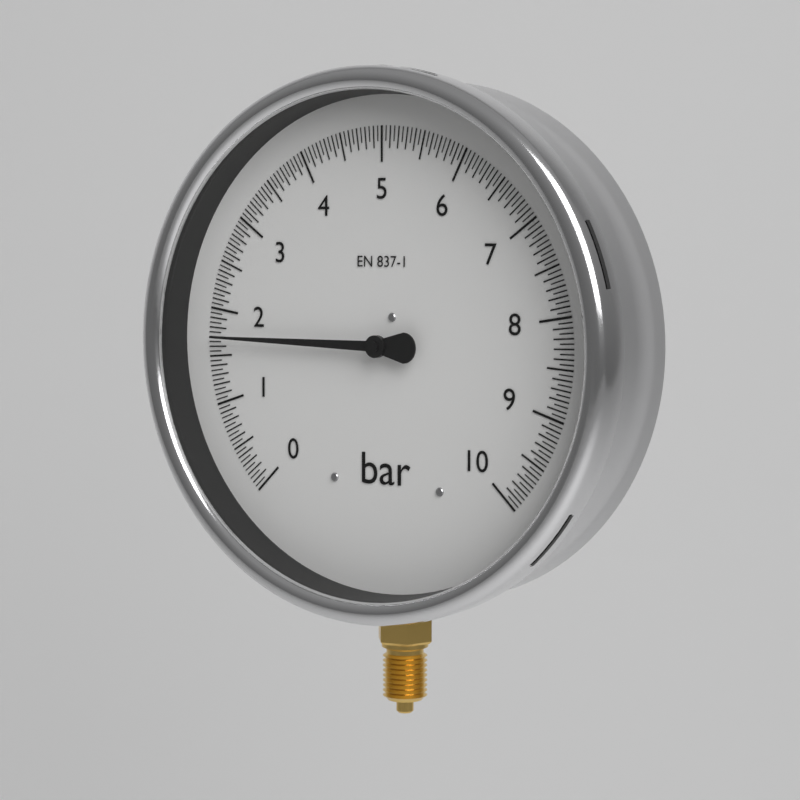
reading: 1.70 bar
